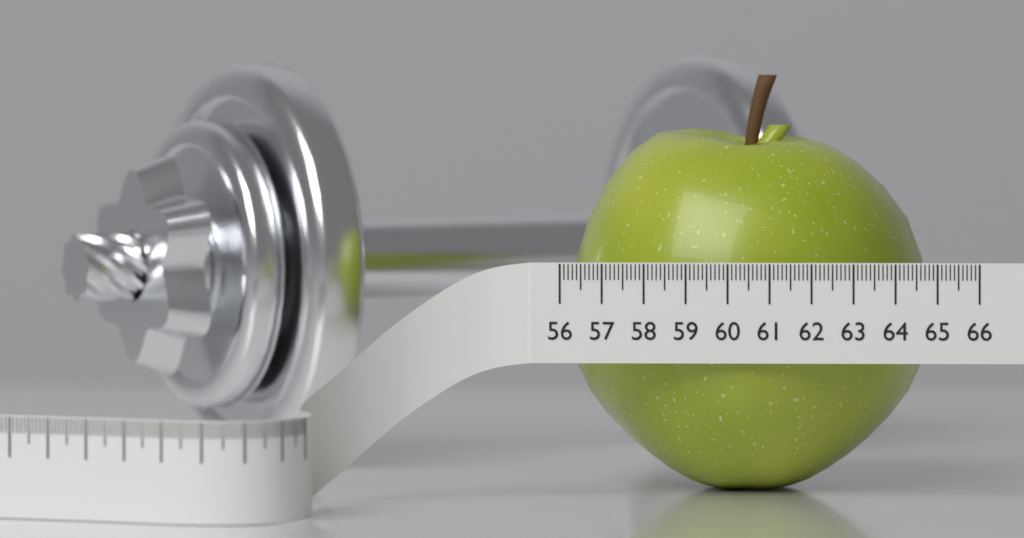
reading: 64.7 (no unit)
